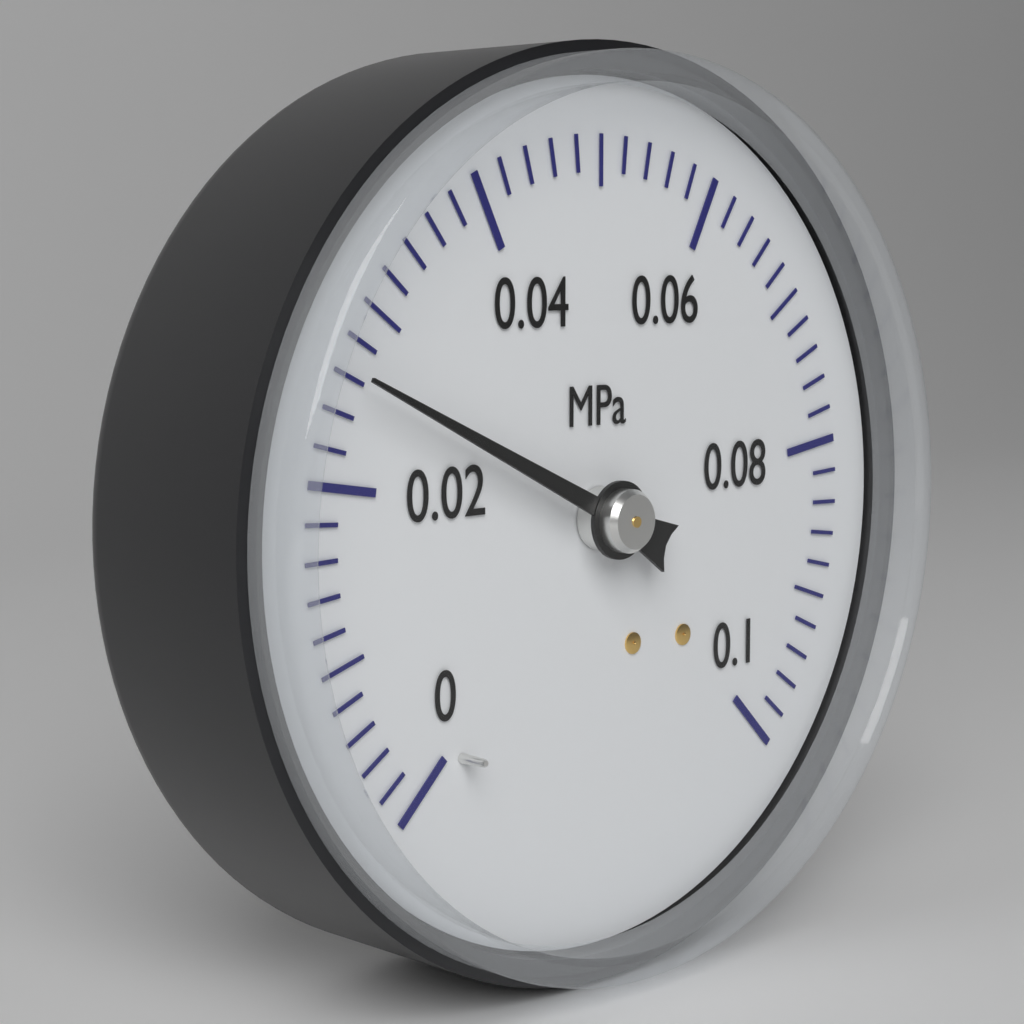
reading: 0.026 MPa
